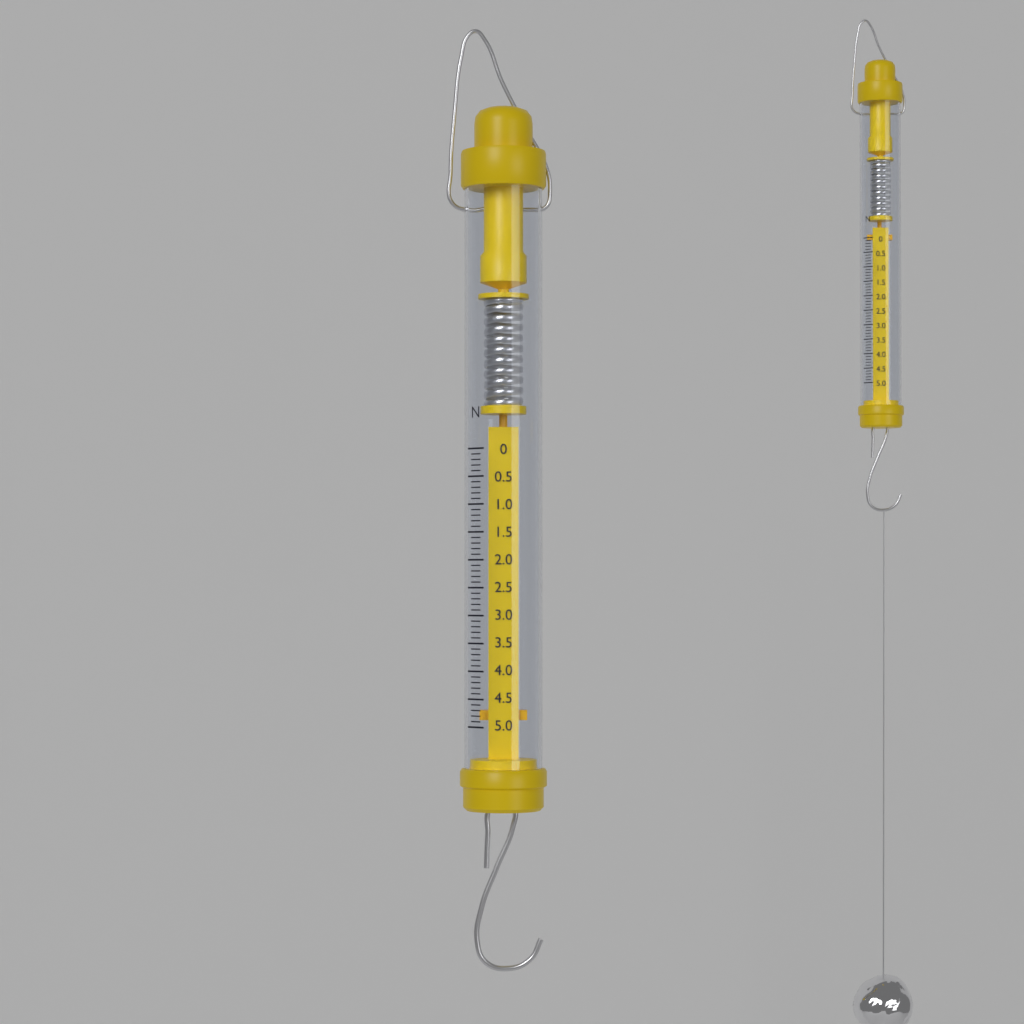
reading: 4.9 N
